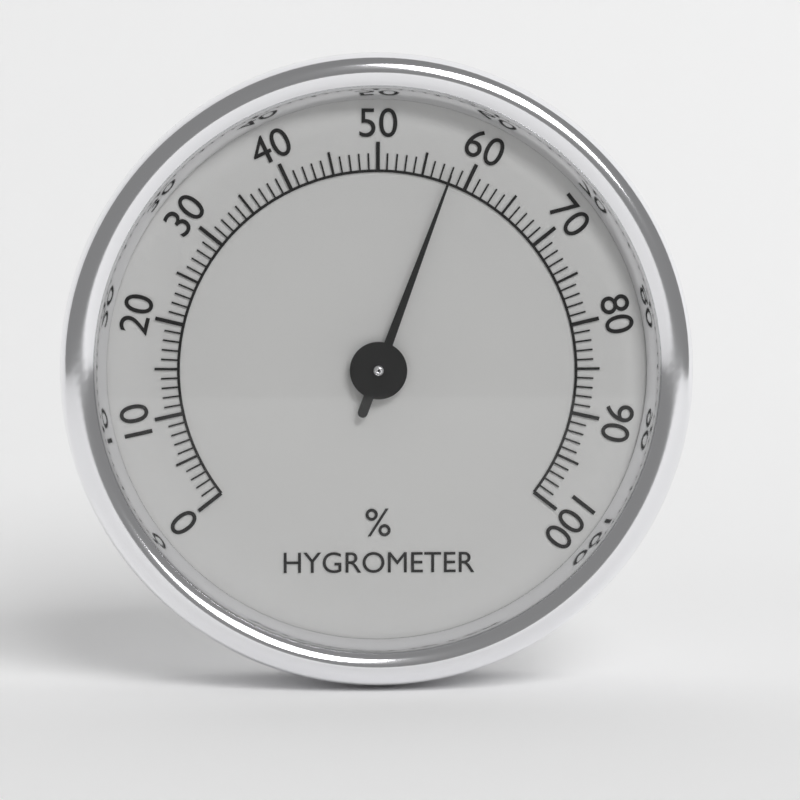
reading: 58 %
